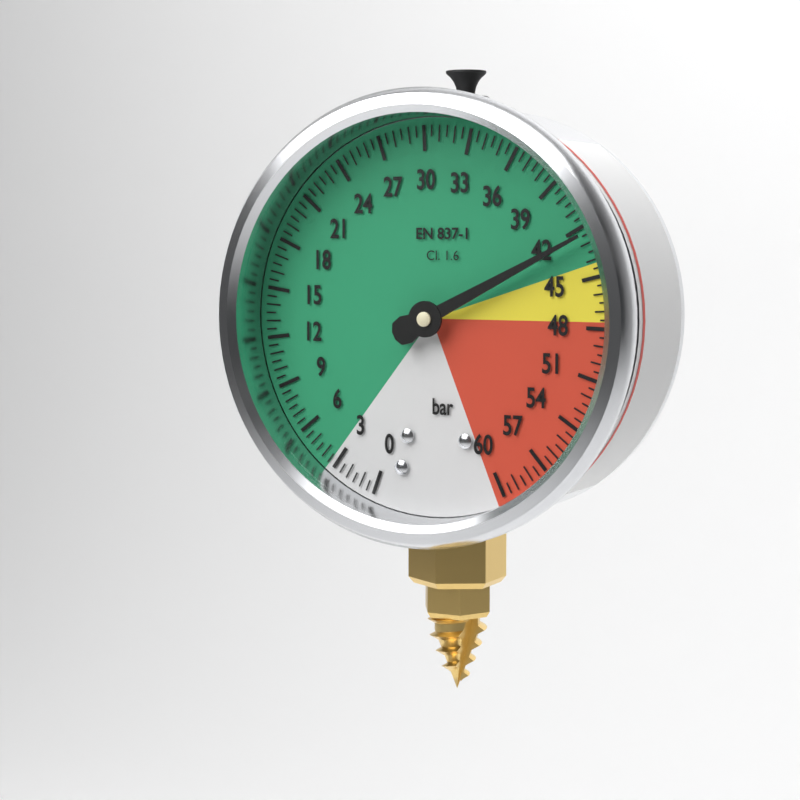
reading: 42.5 bar
